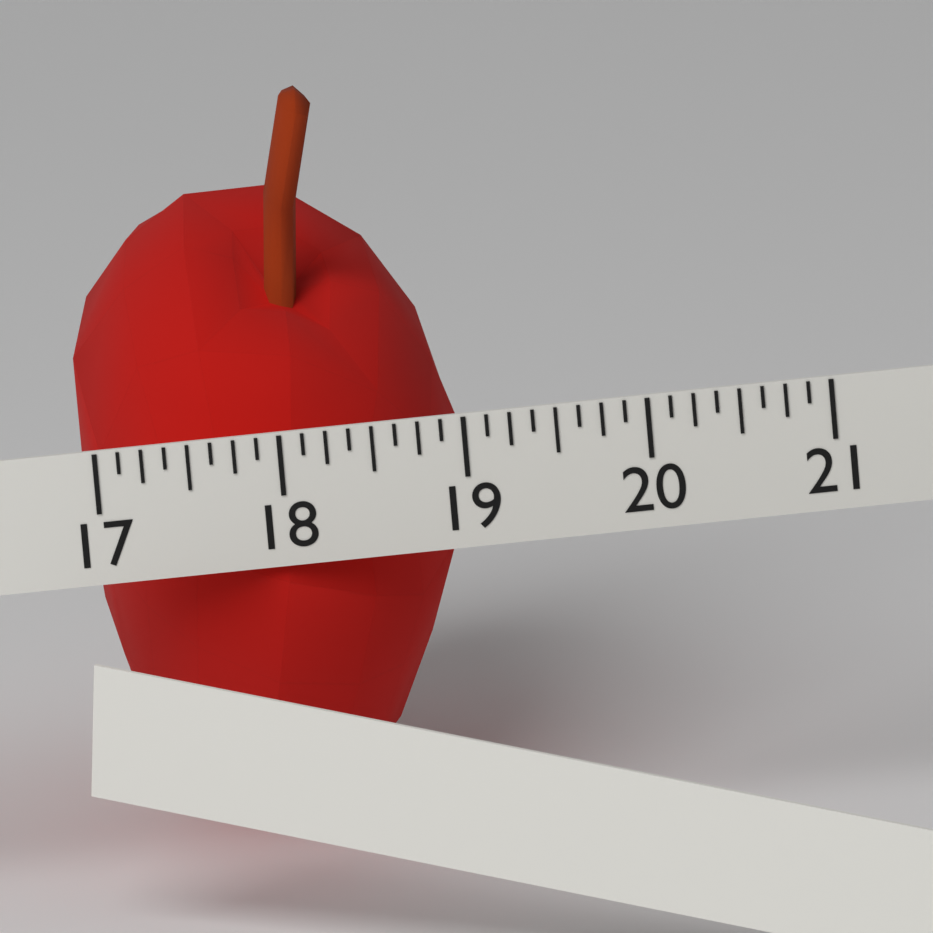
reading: 19.125 (no unit)
